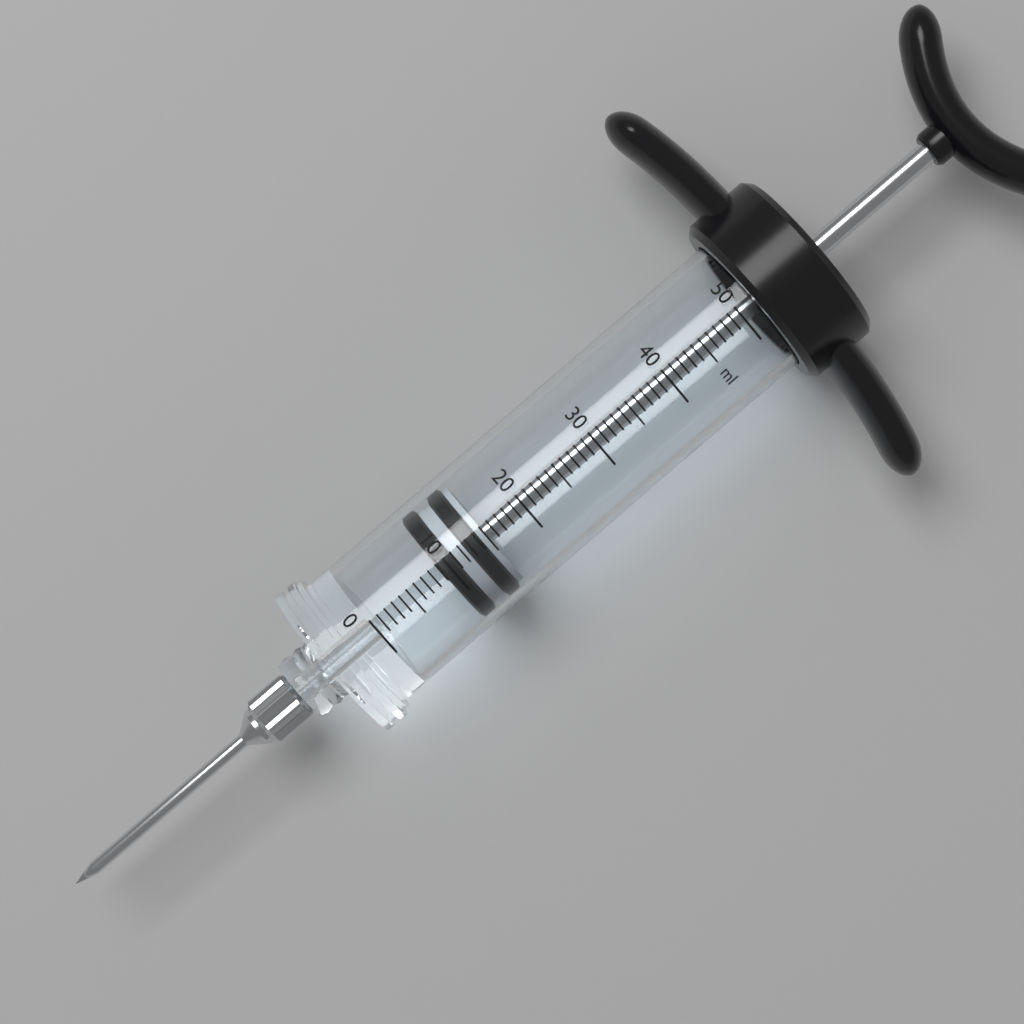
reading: 9 ml
